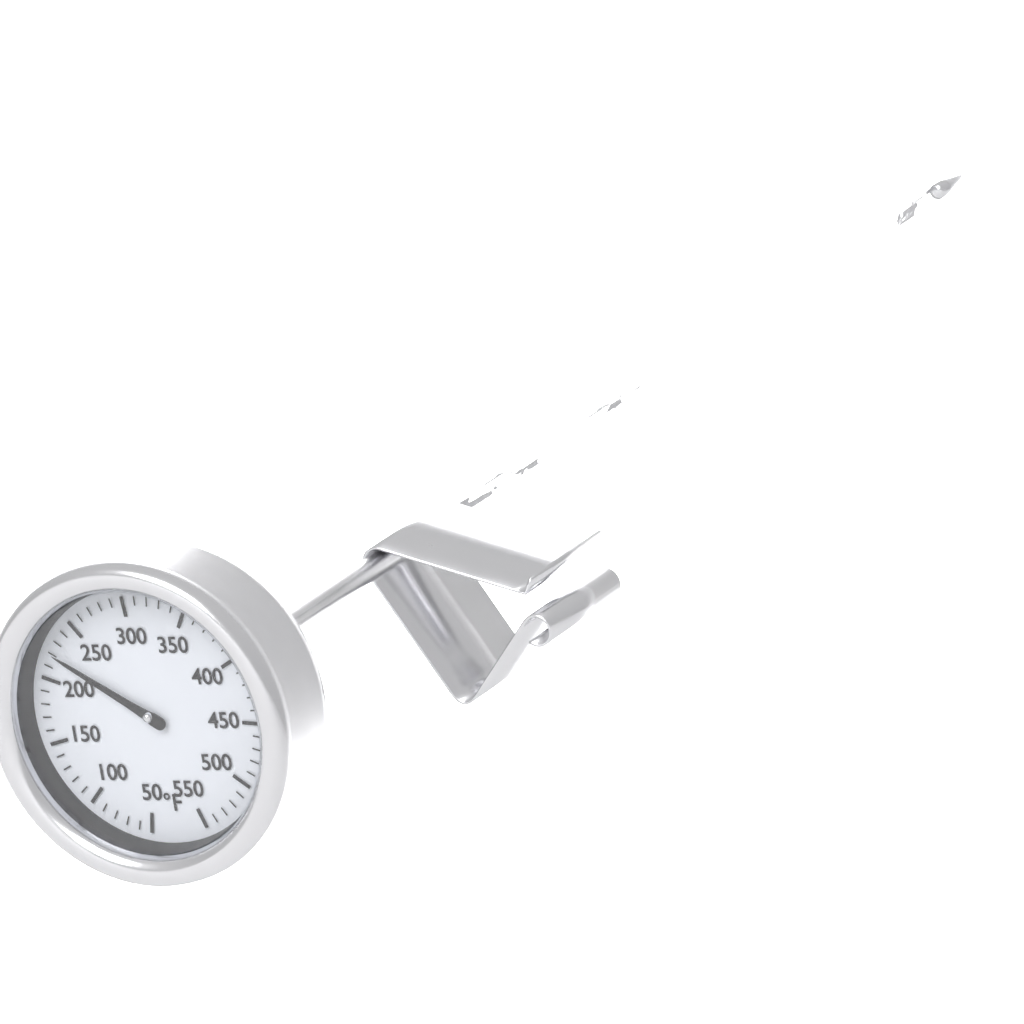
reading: 220 °F
